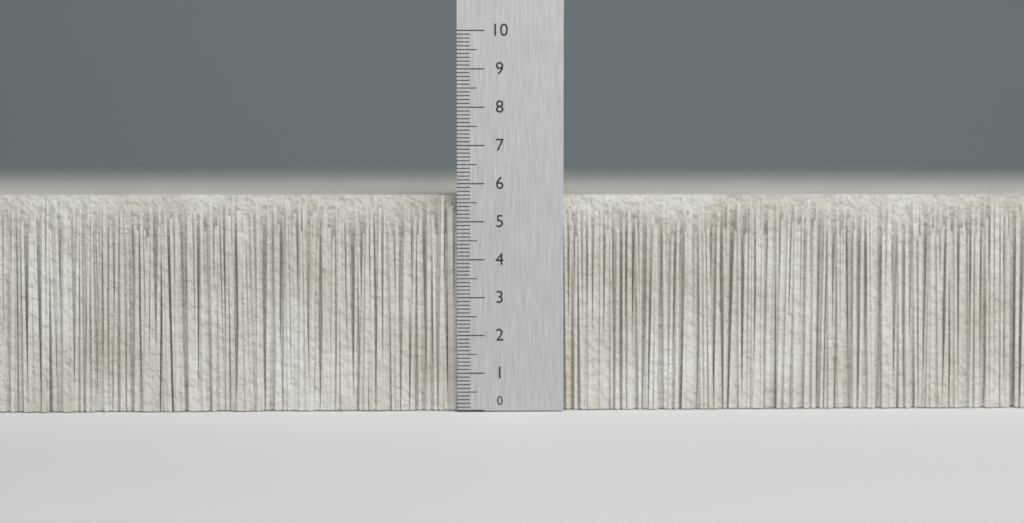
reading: 5.7 (no unit)
